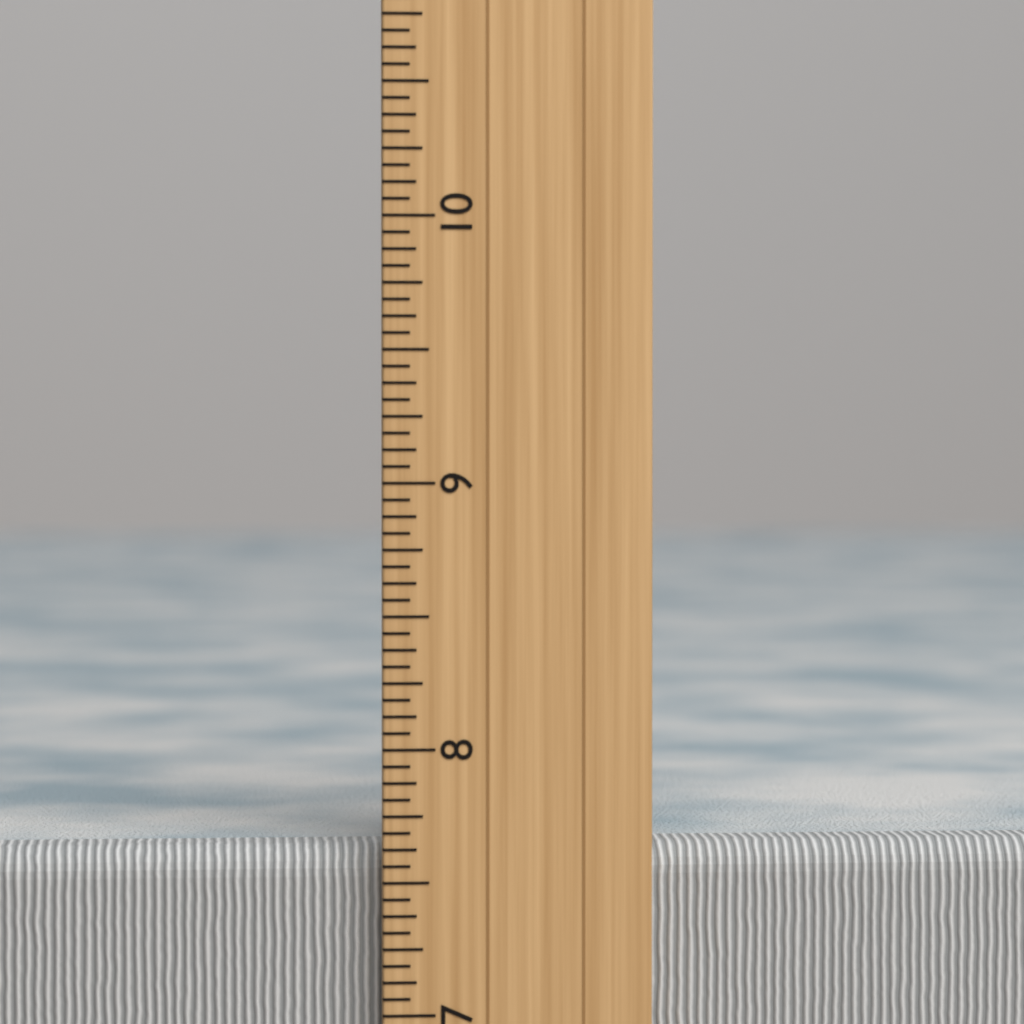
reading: 7.6250 inch
